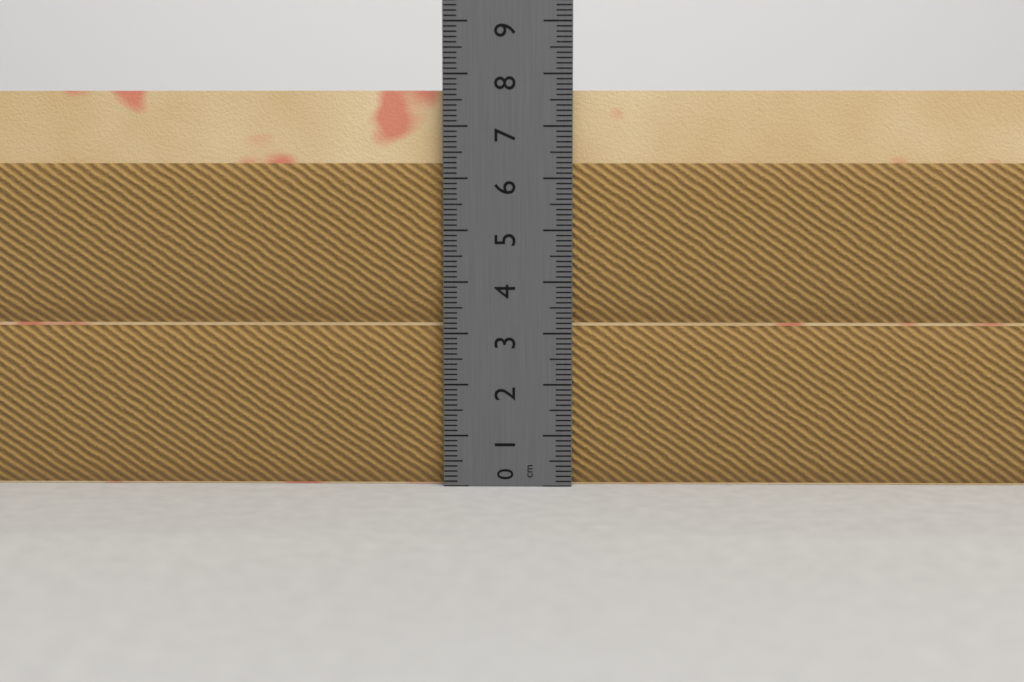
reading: 7.7 cm
